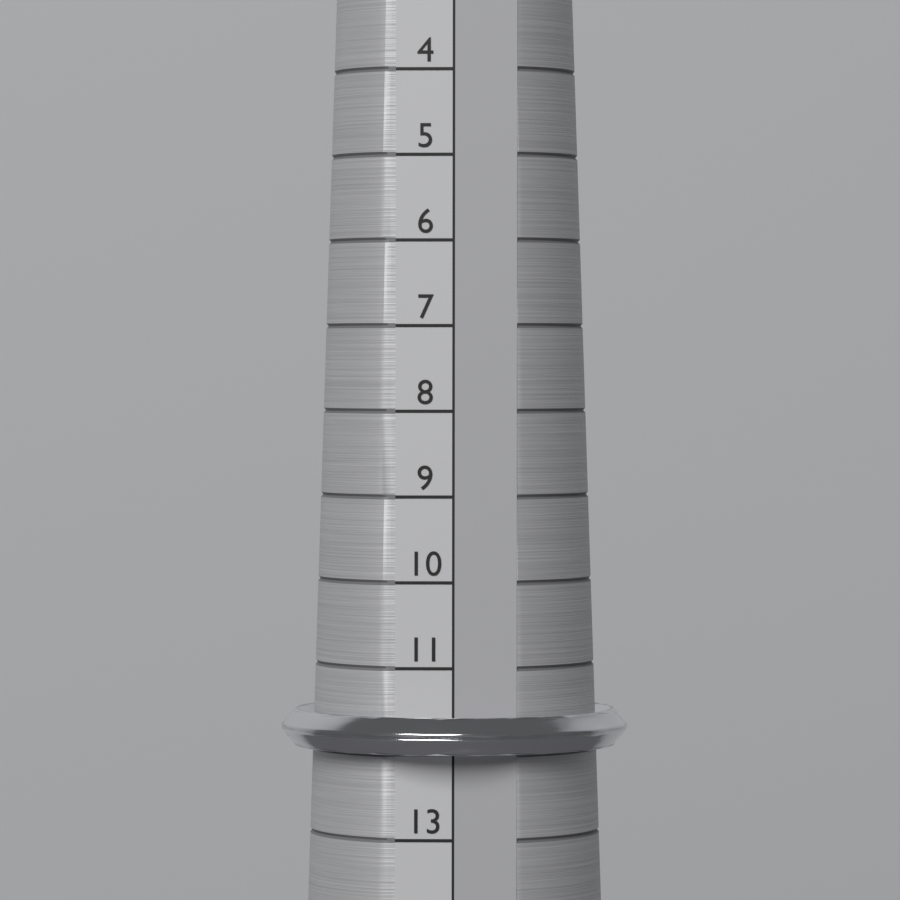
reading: 12 (no unit)
